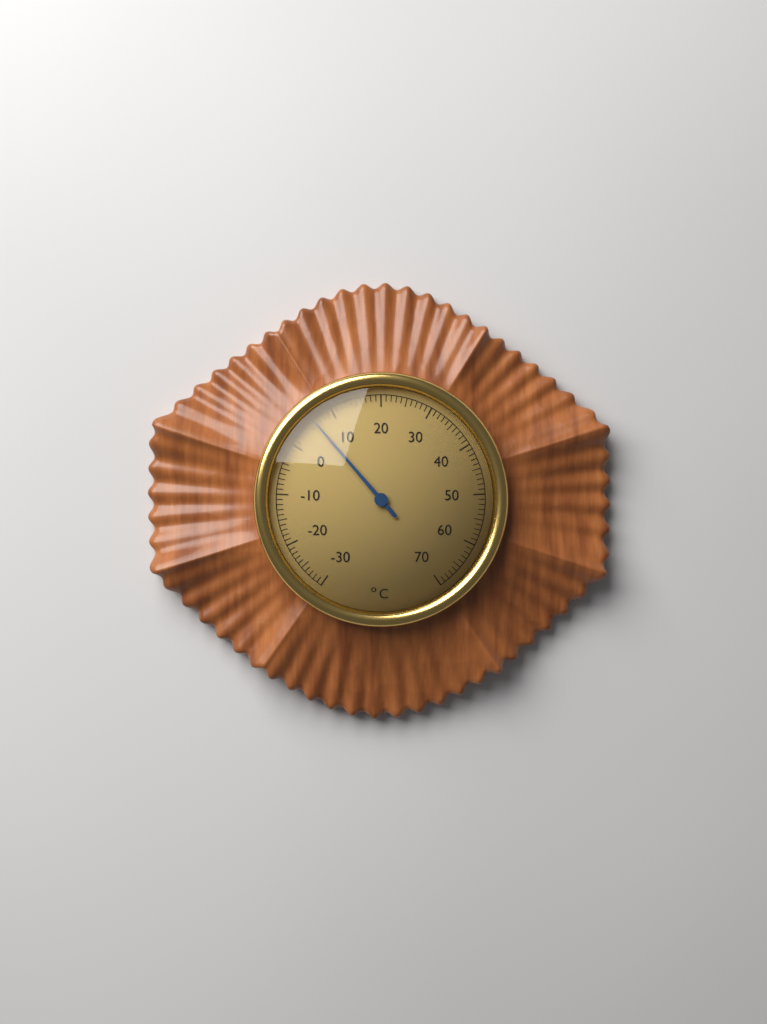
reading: 6 °C
